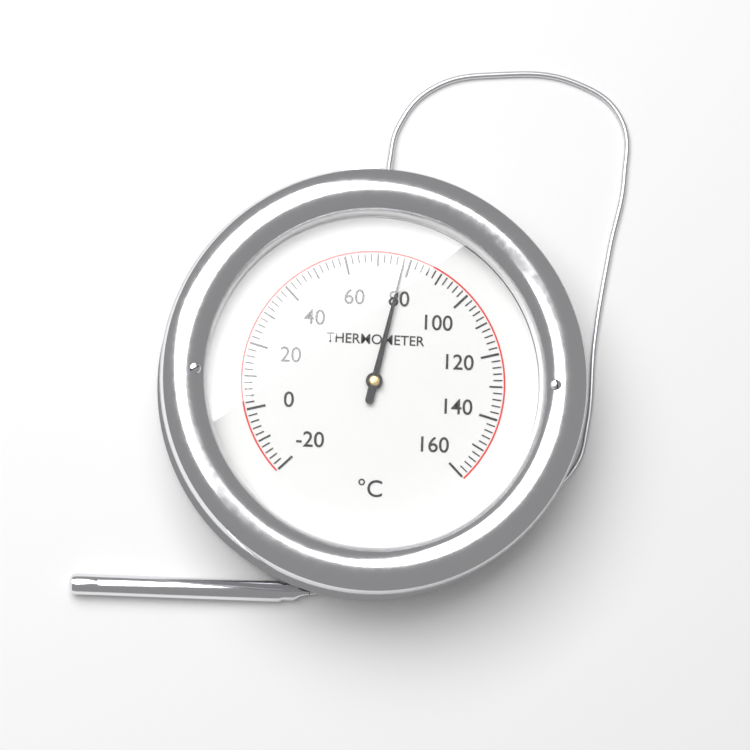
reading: 78 °C
